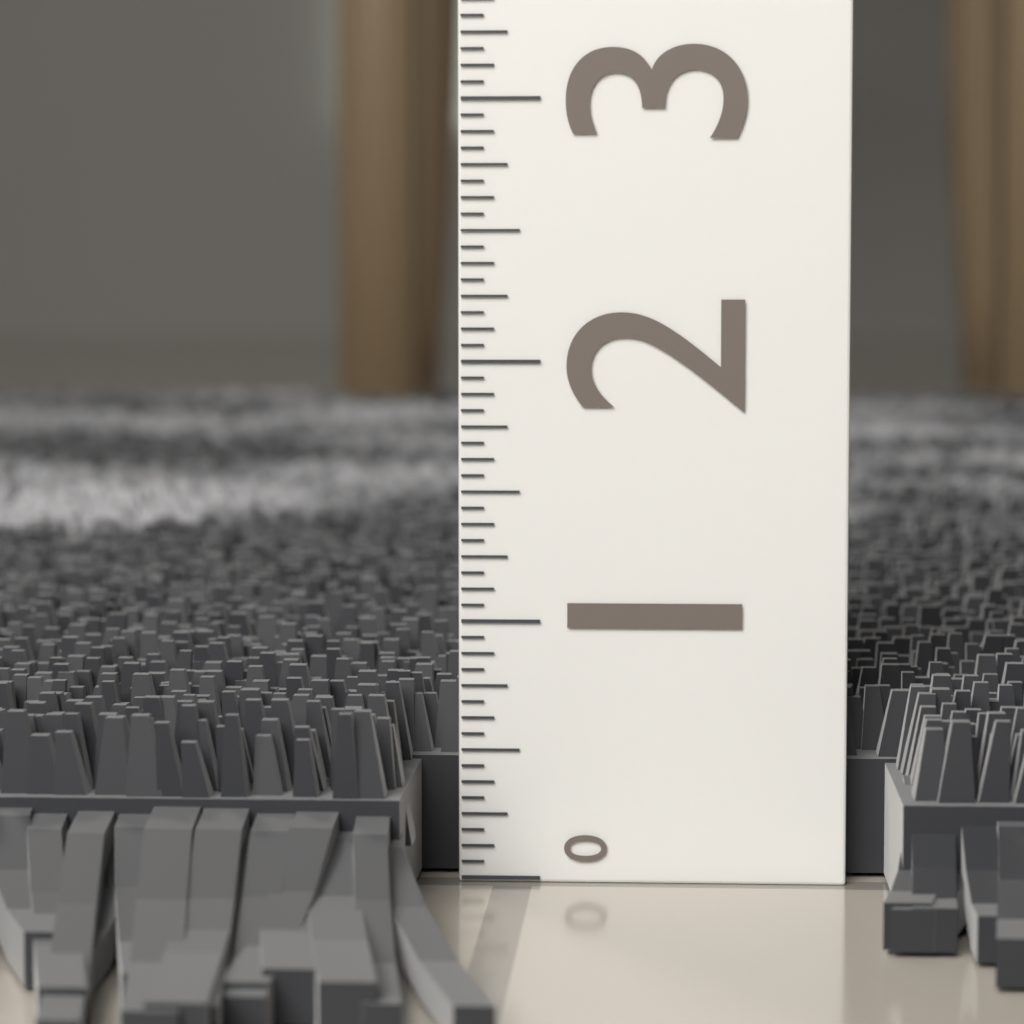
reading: 0.7500 (no unit)
